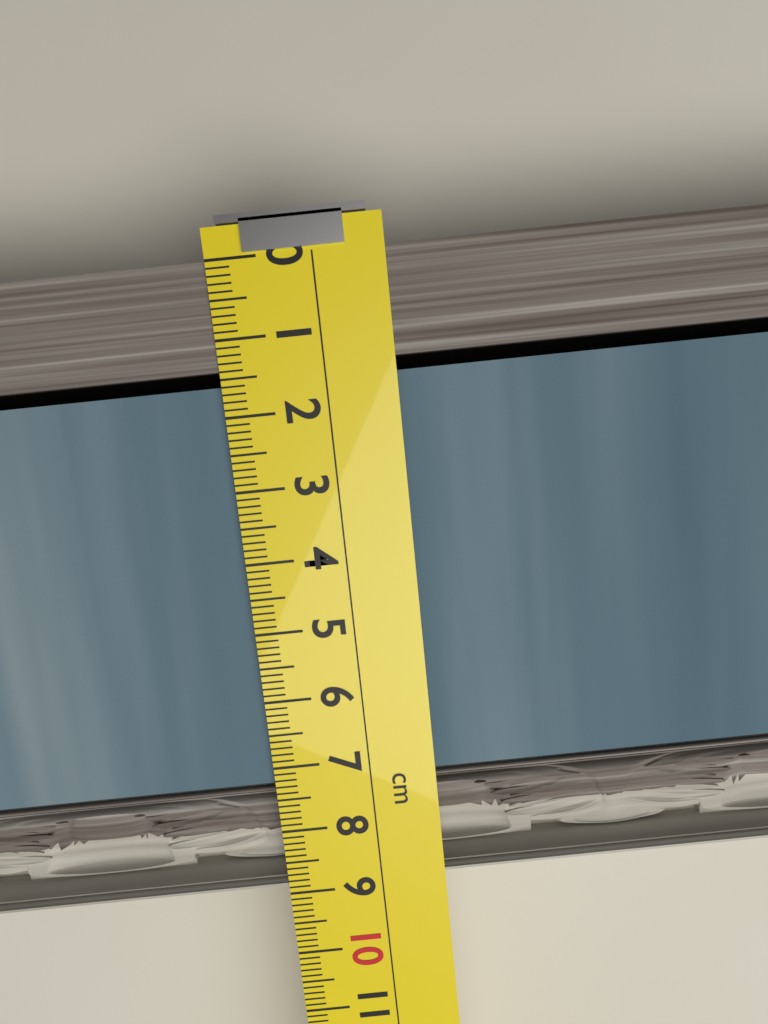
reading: 8.9 cm
